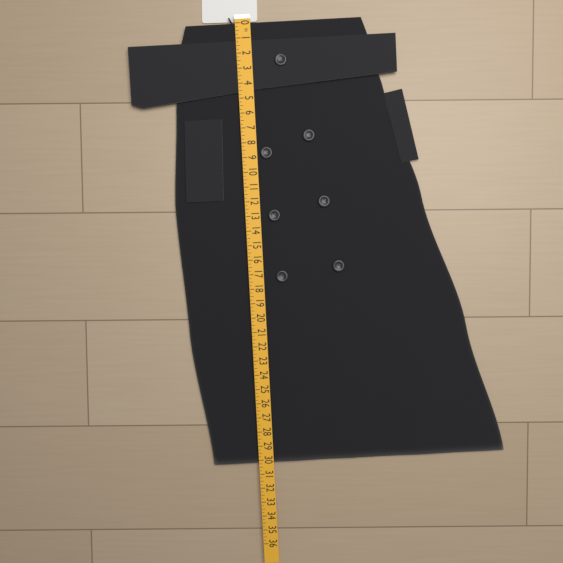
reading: 30.25 in
